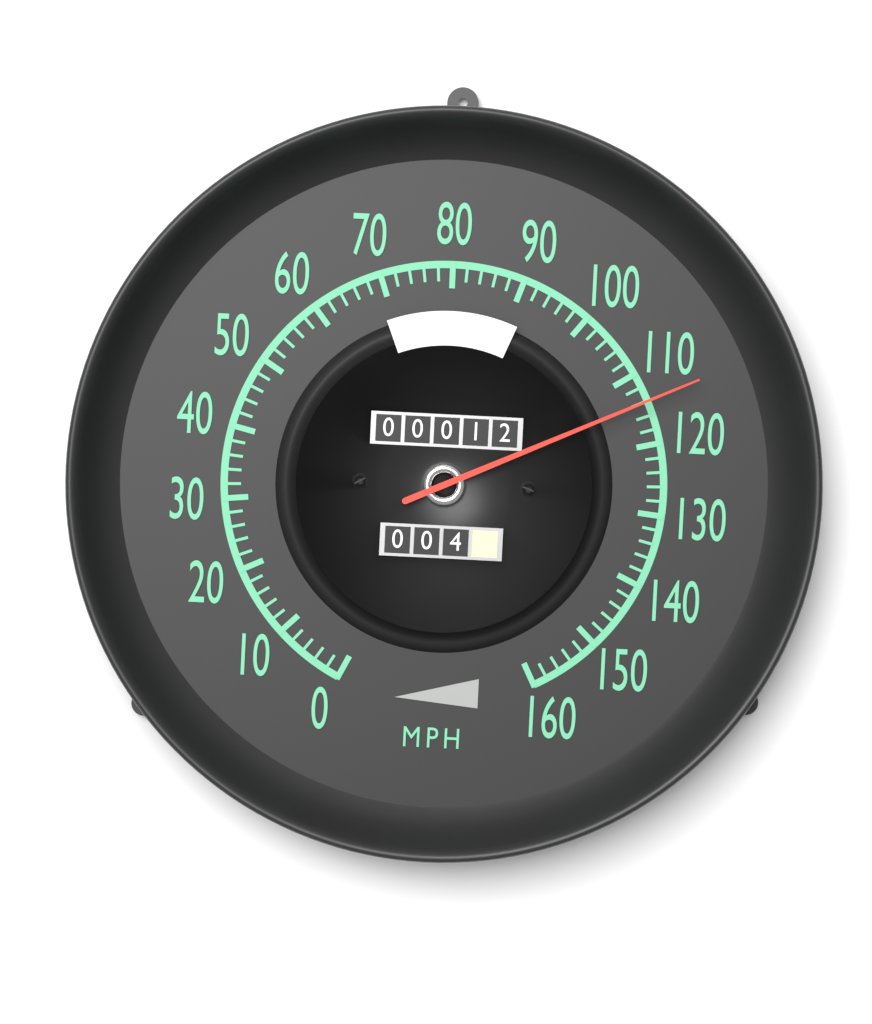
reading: 114 mph
